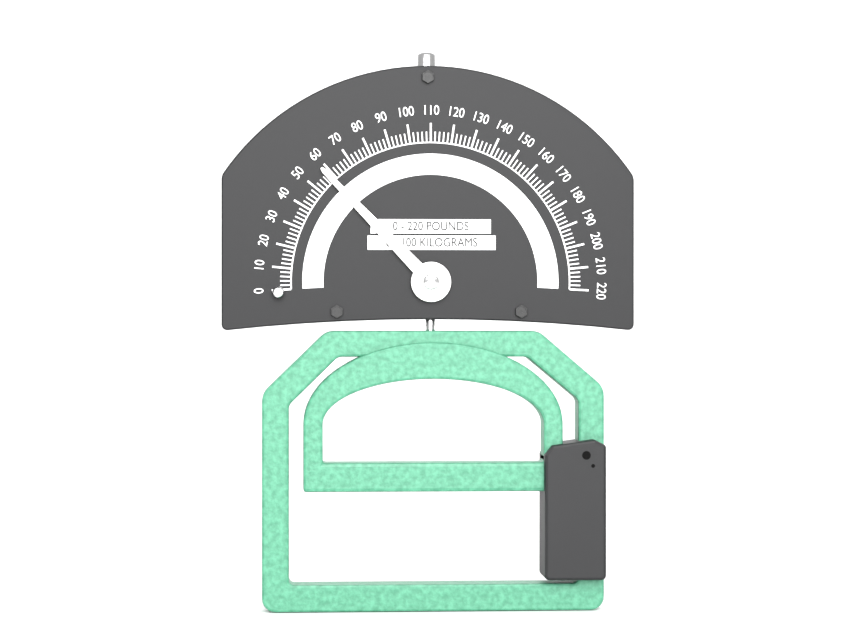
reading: 58 lb
